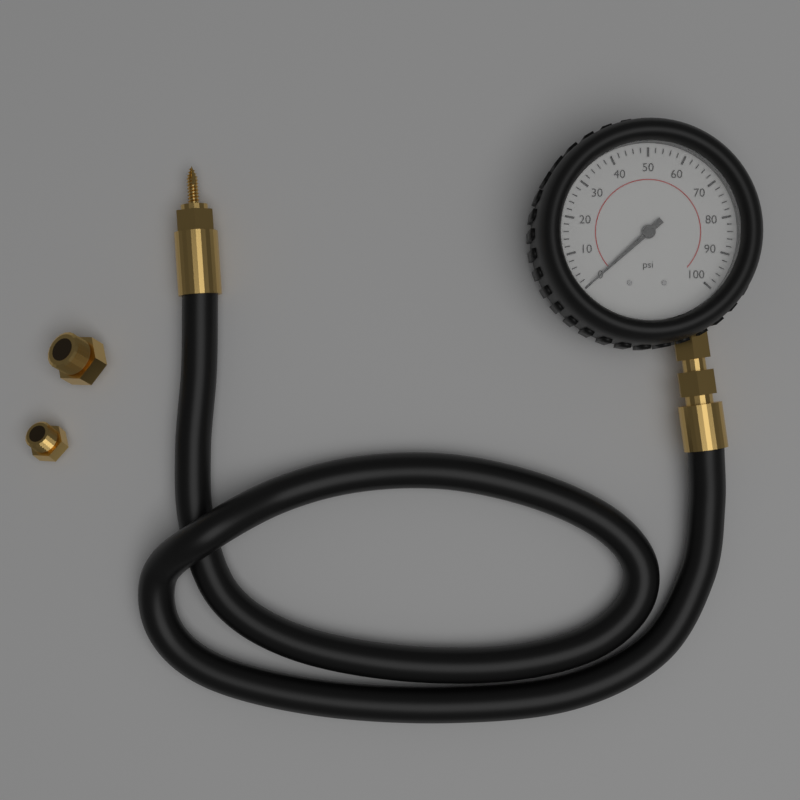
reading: 0 psi
